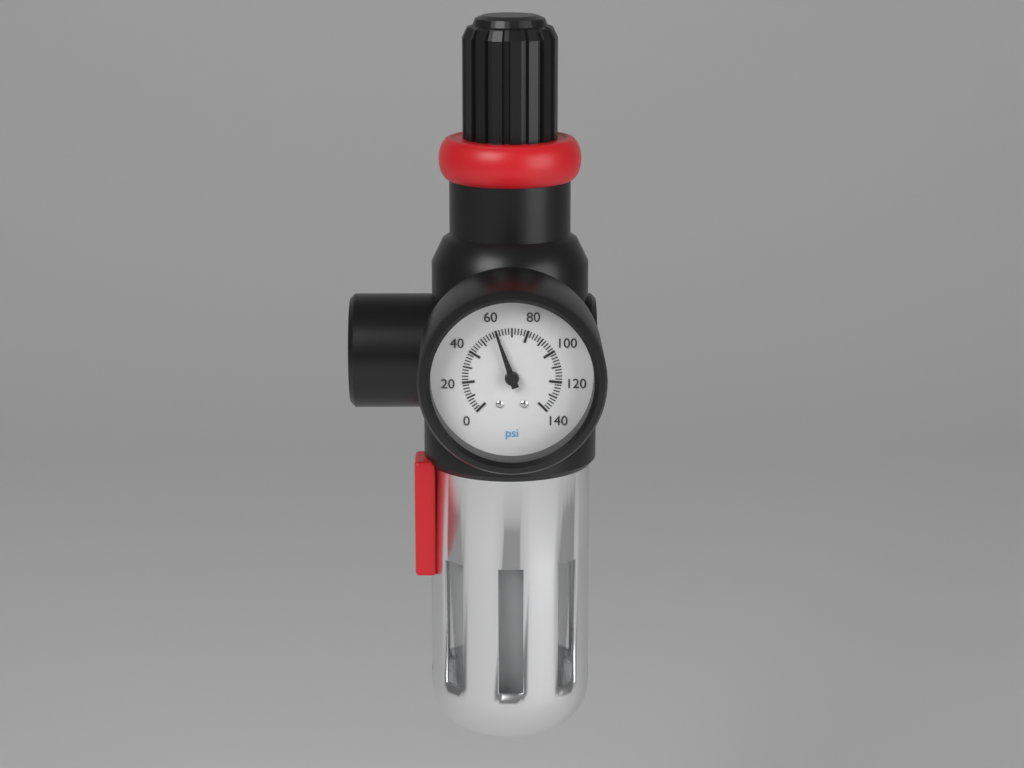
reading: 60 psi
